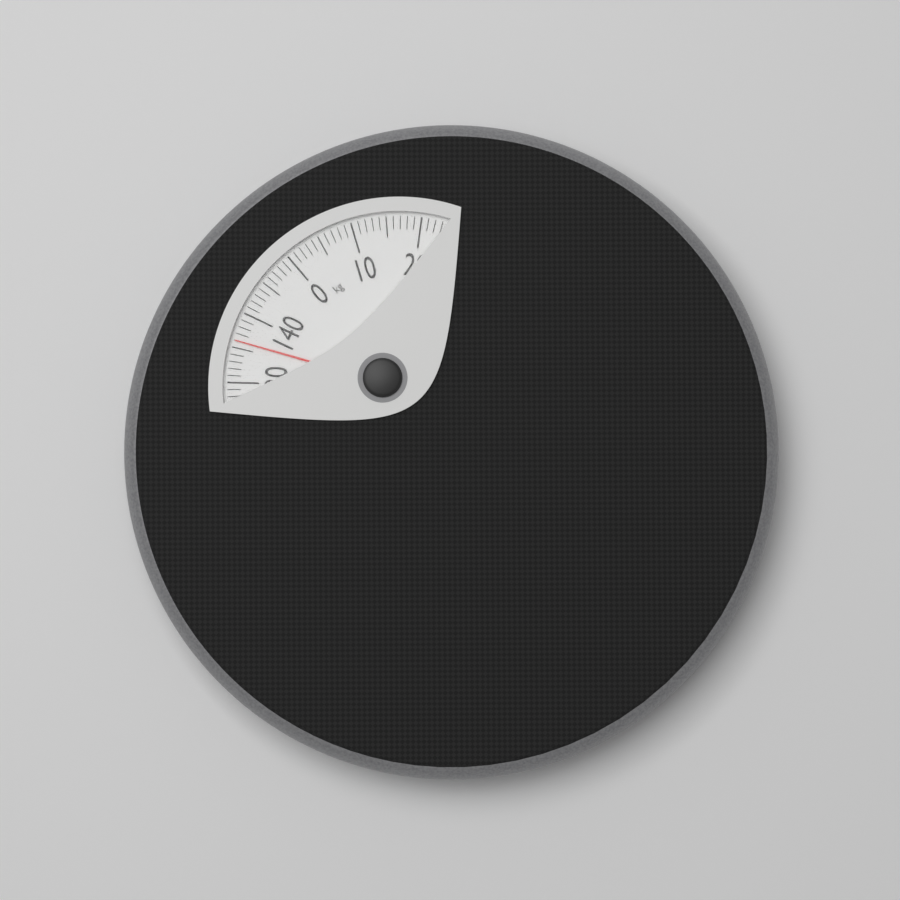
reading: 136 kg
